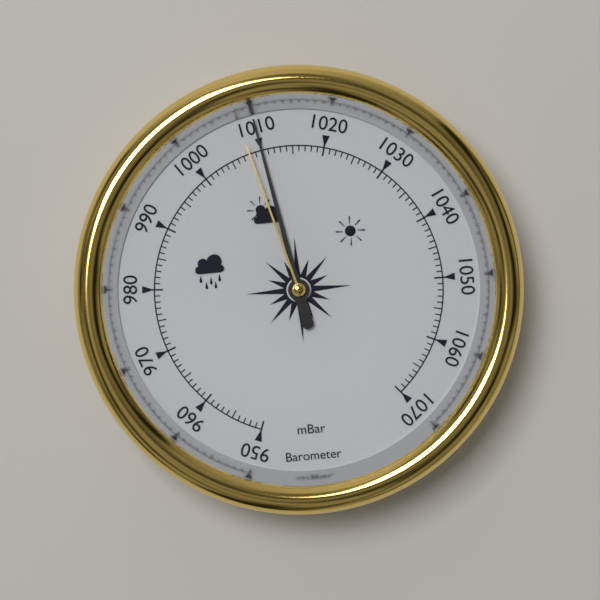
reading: 1010 mbar
